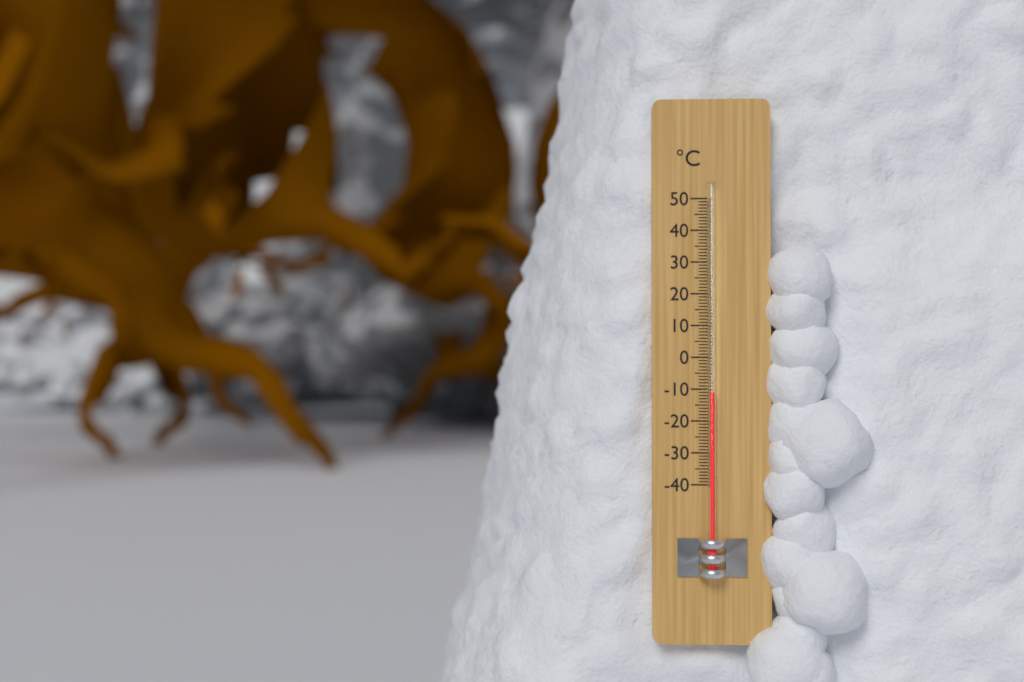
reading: -11 °C
